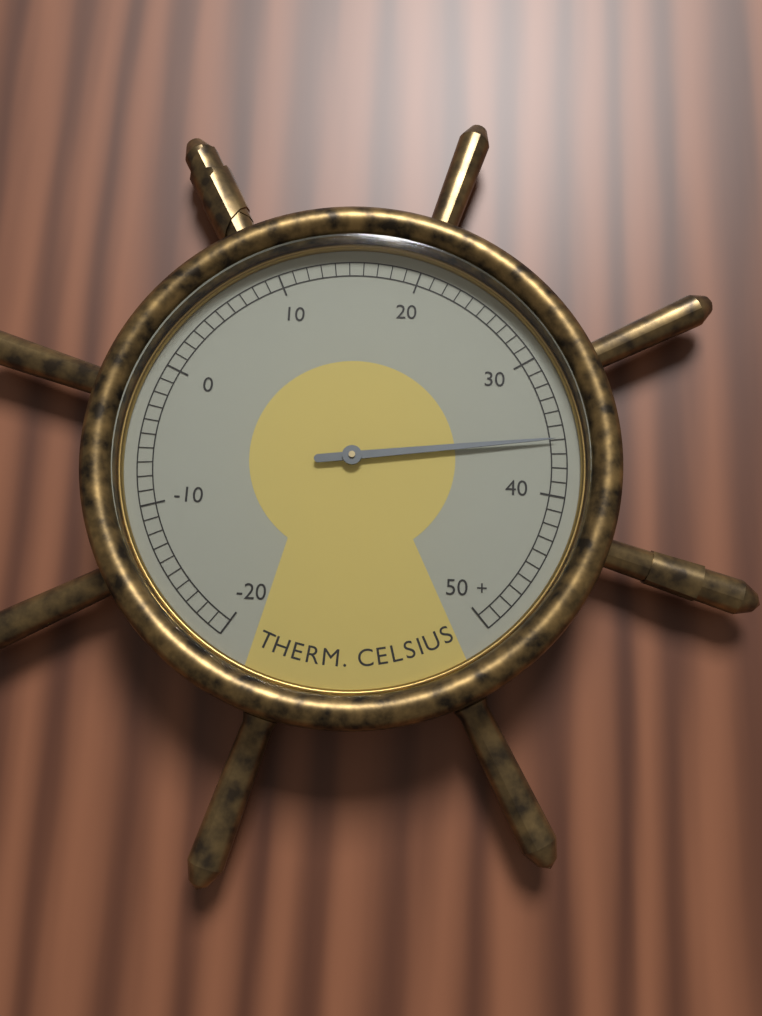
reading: 36 °C
